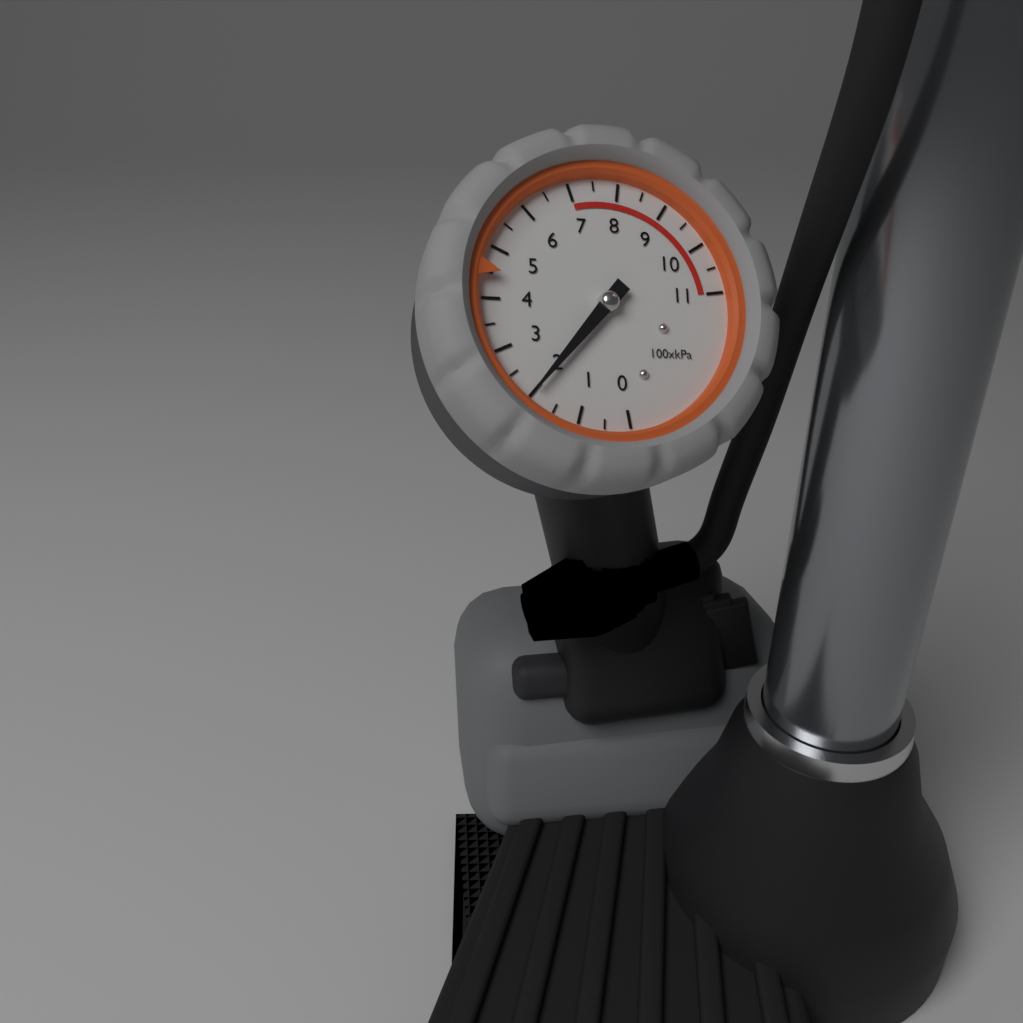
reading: 200 kPa
